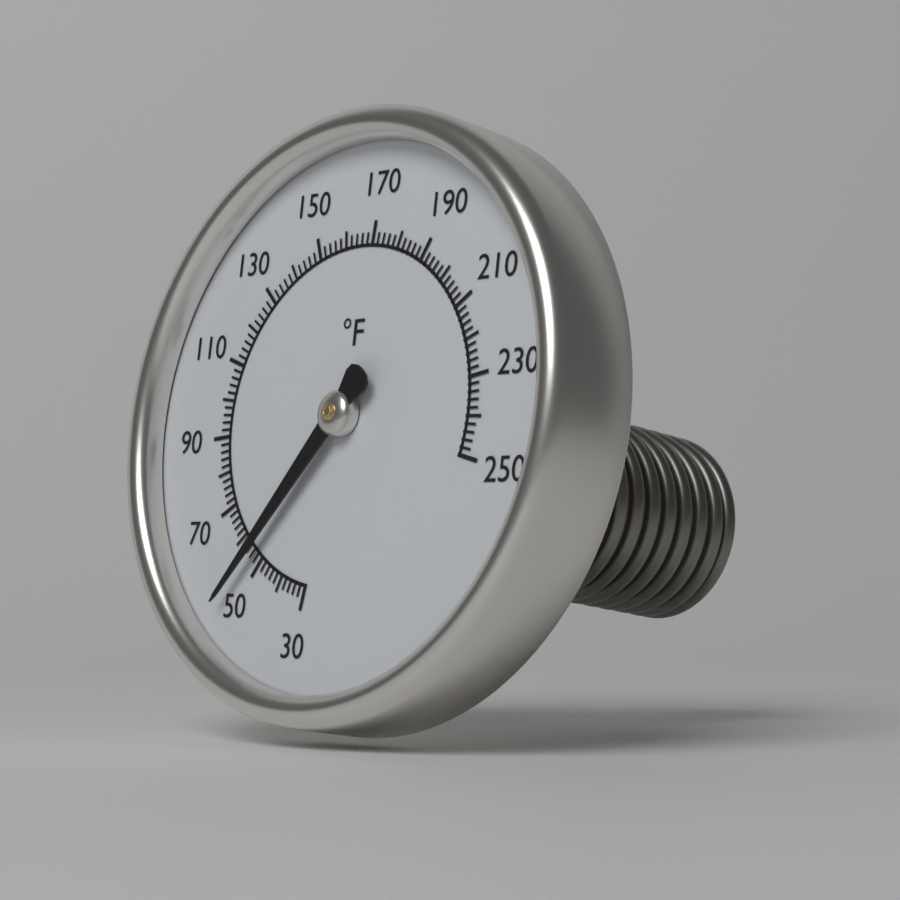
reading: 54 °F
